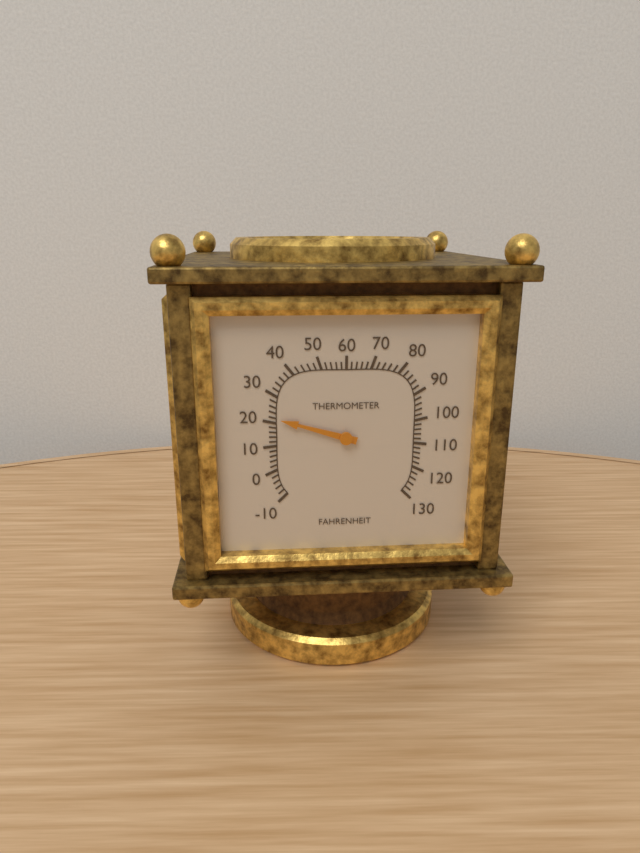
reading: 22 °F
